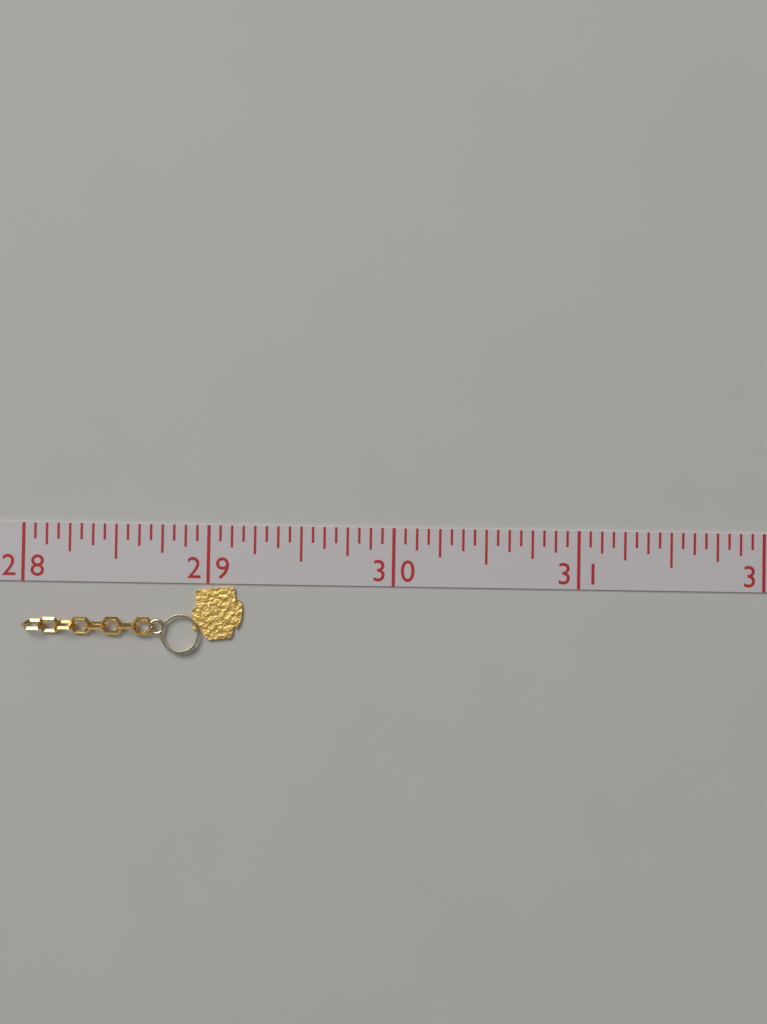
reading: 29.1875 (no unit)
